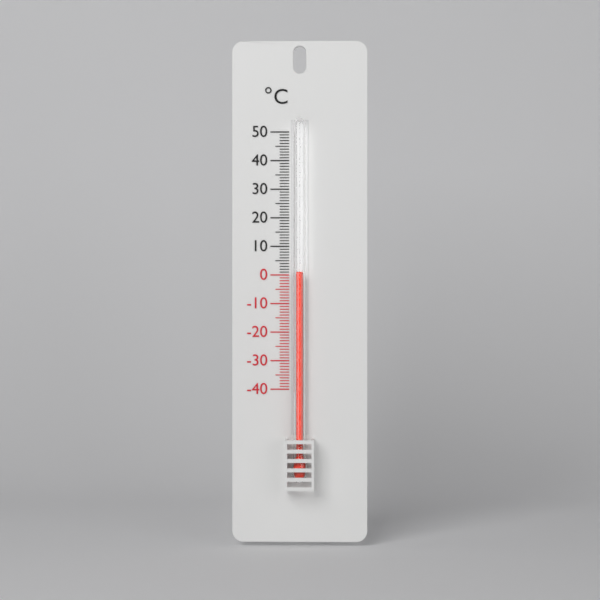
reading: 1 °C
